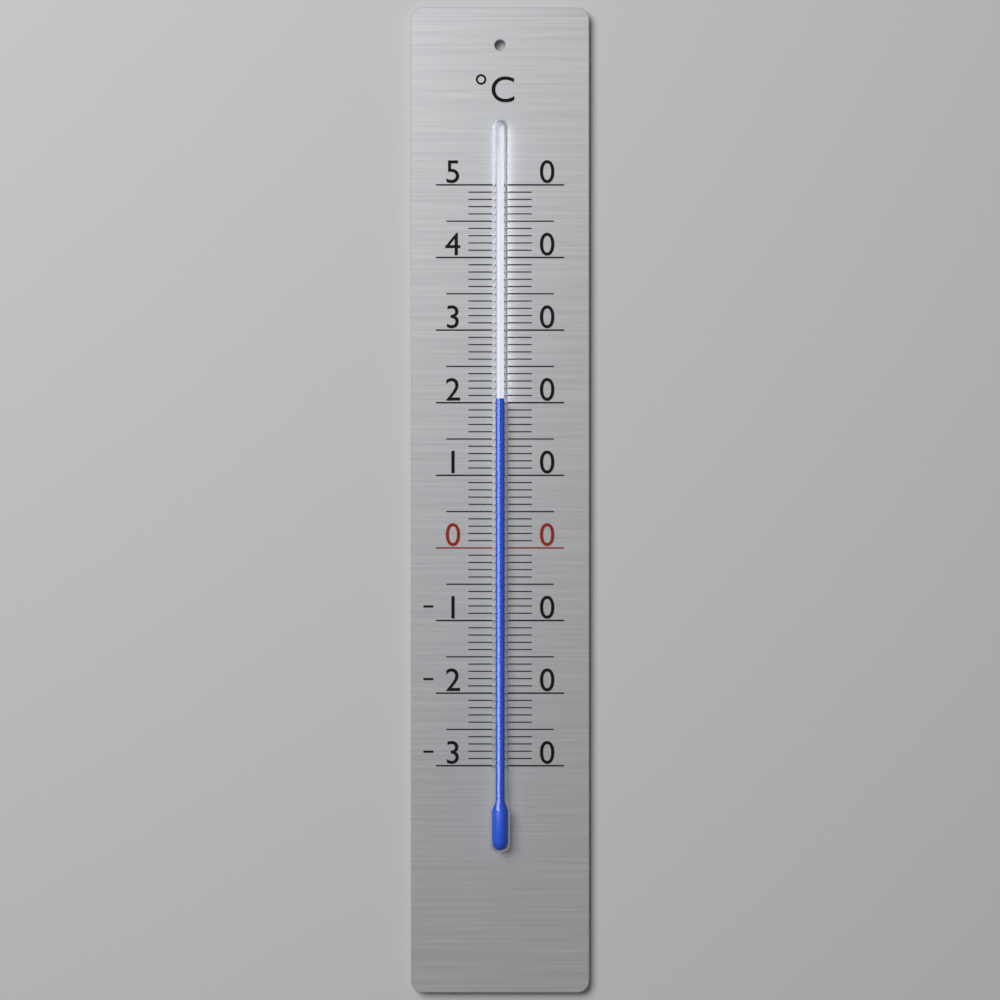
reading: 20.5 °C
